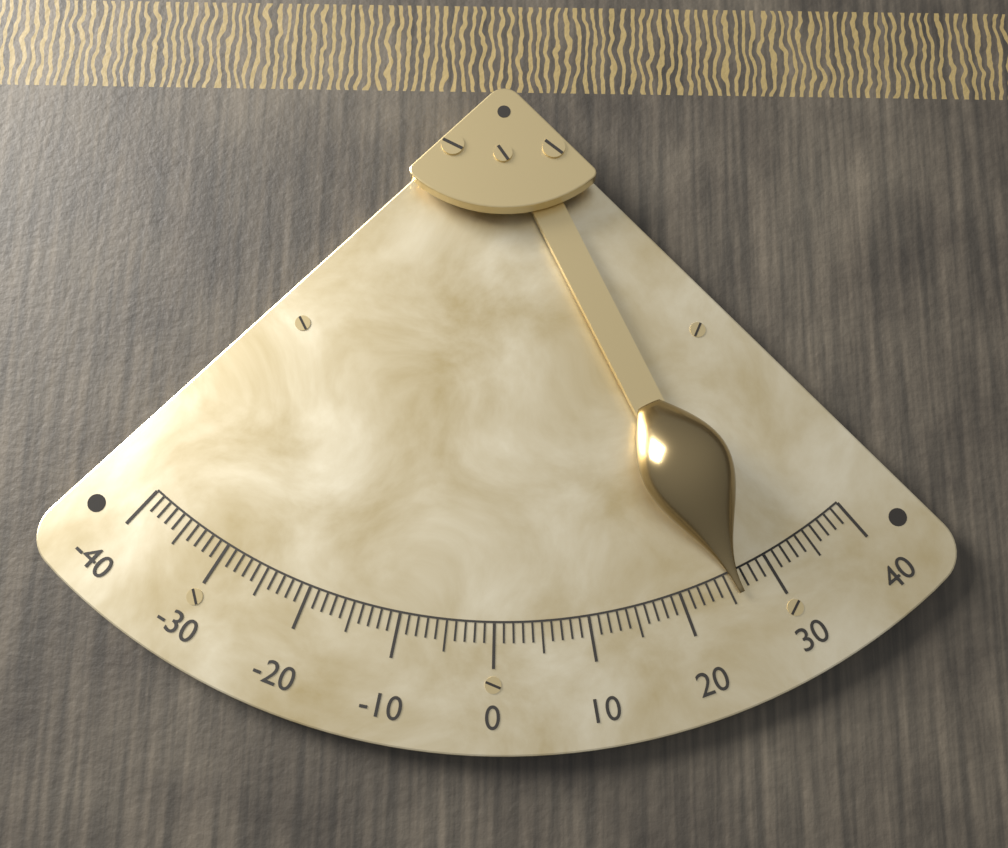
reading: 26 (no unit)
